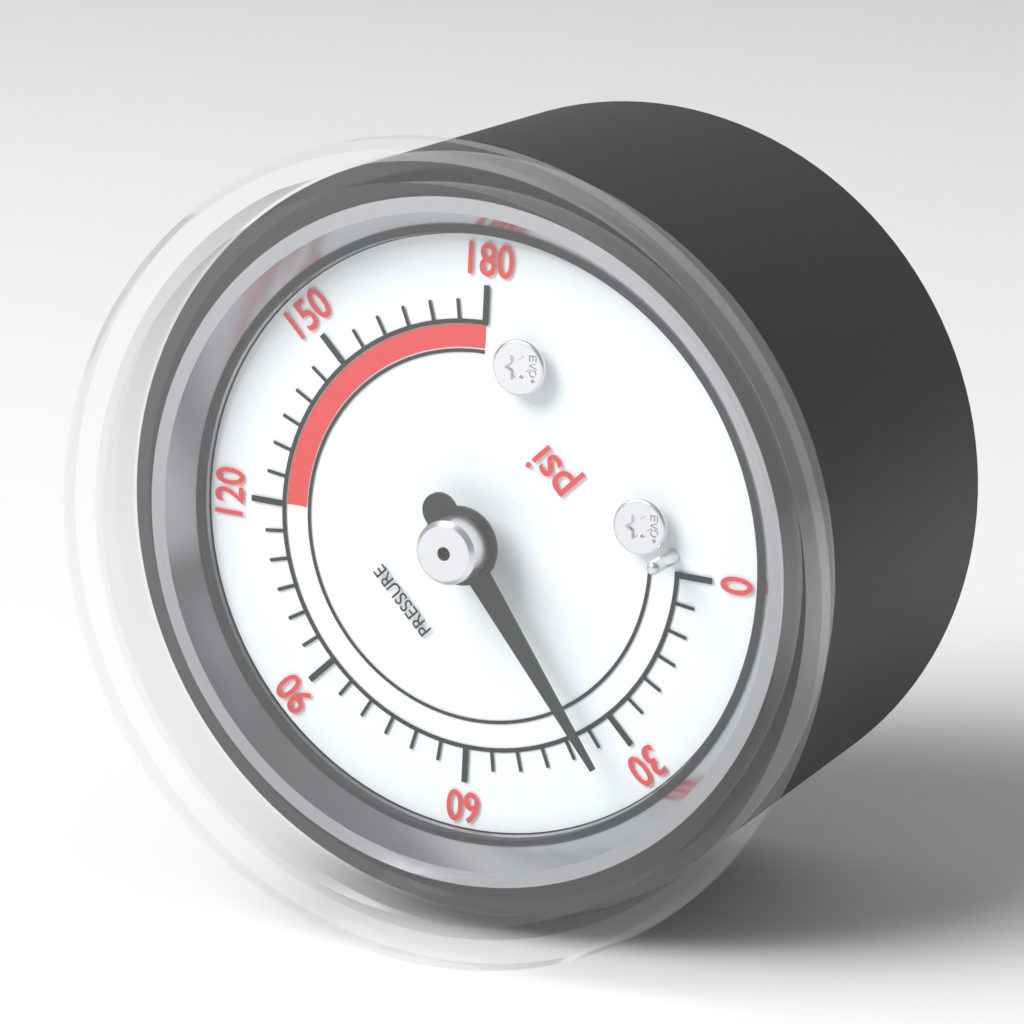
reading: 35 psi
